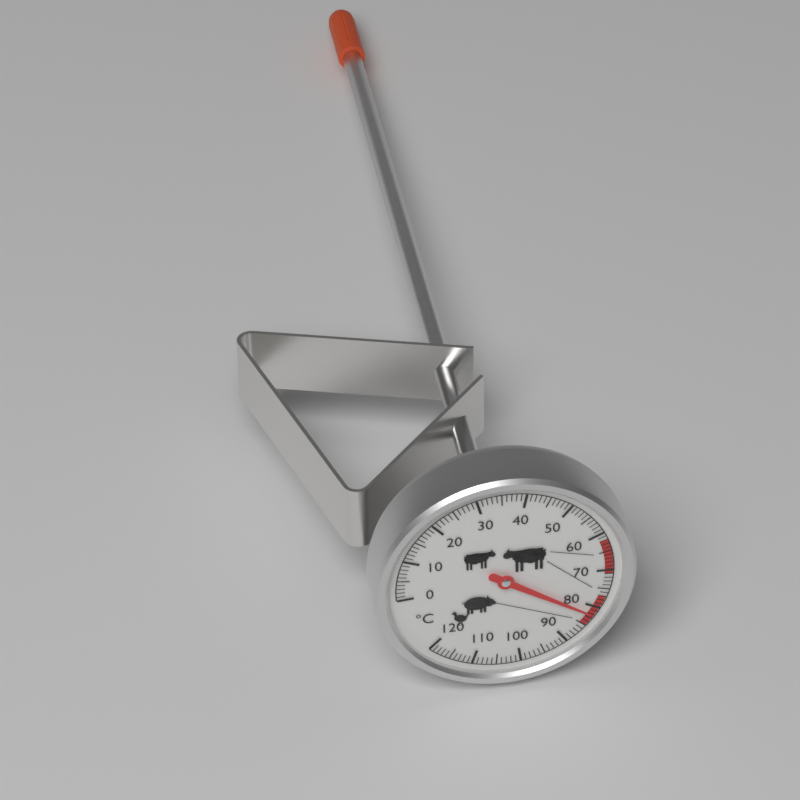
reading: 82 °C
